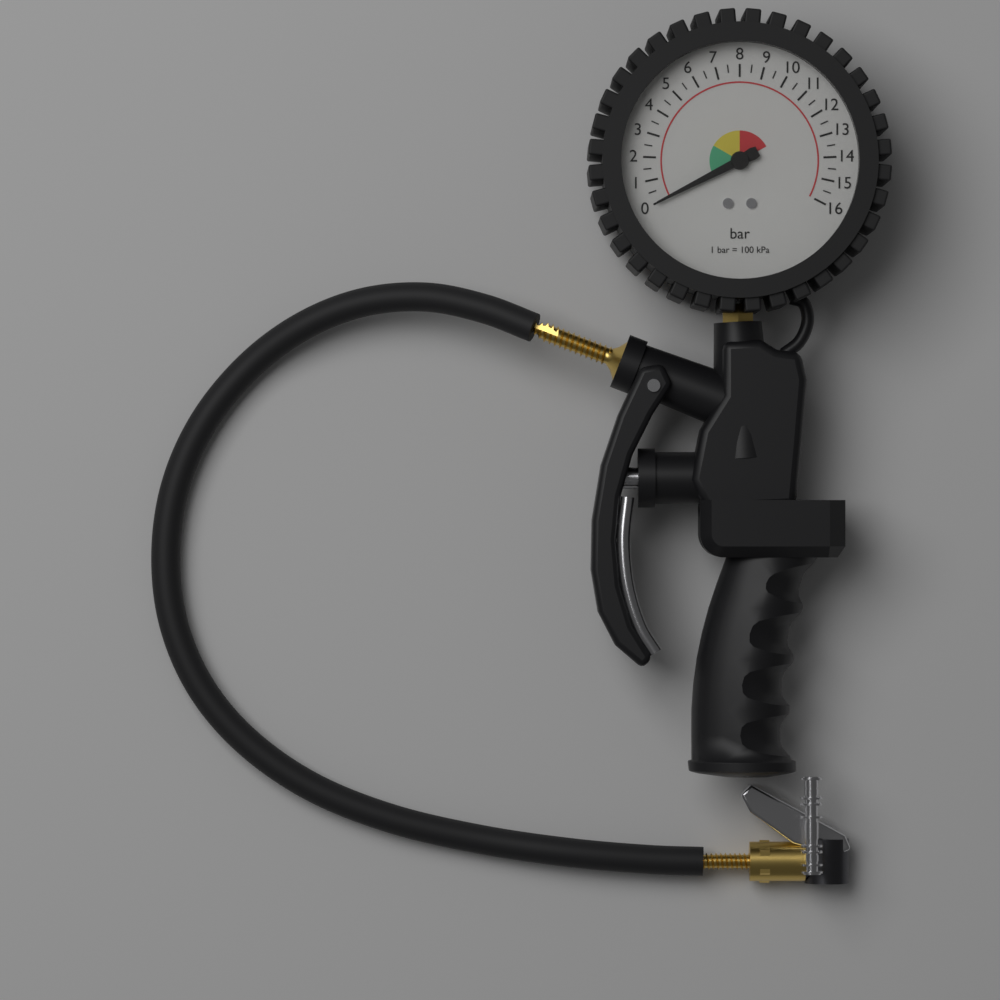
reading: 0.0 bar
